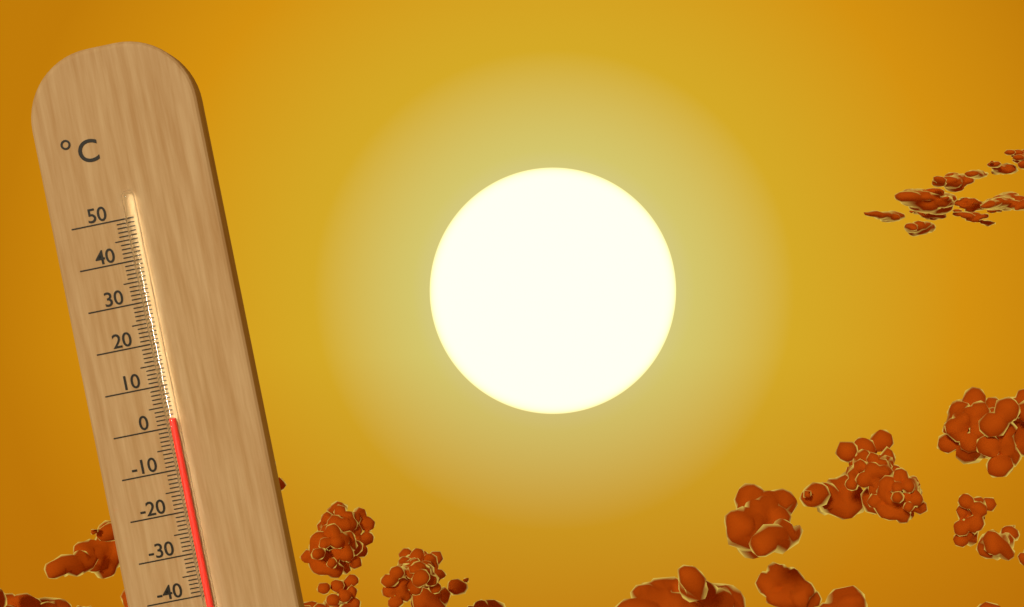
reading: 2 °C
